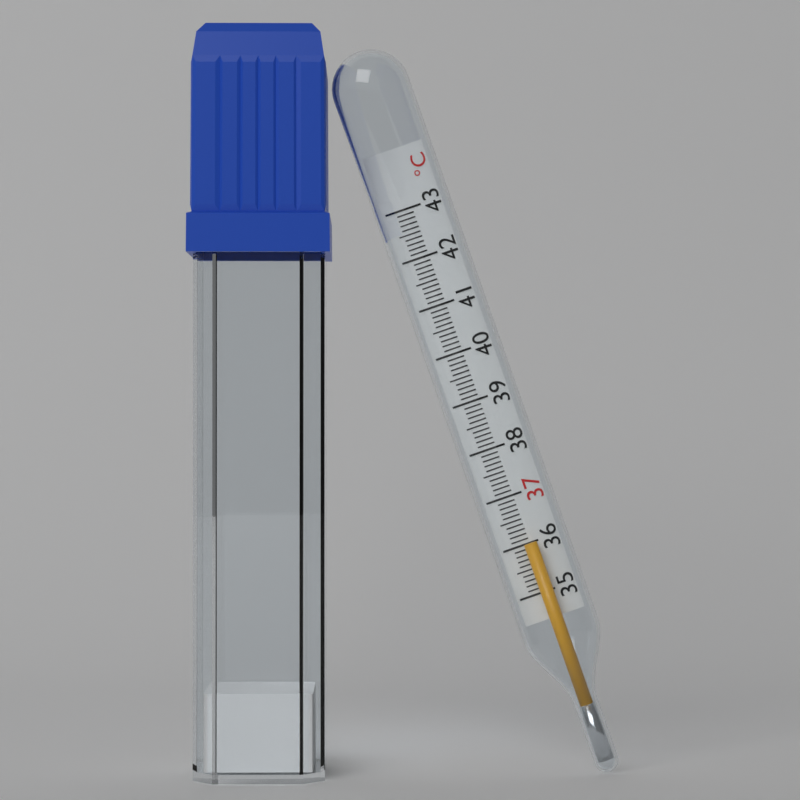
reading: 36.0 °C
